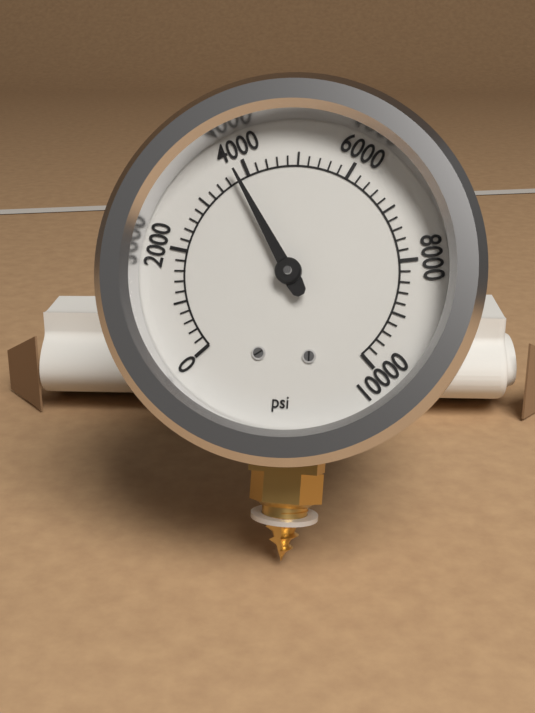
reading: 3800 psi
